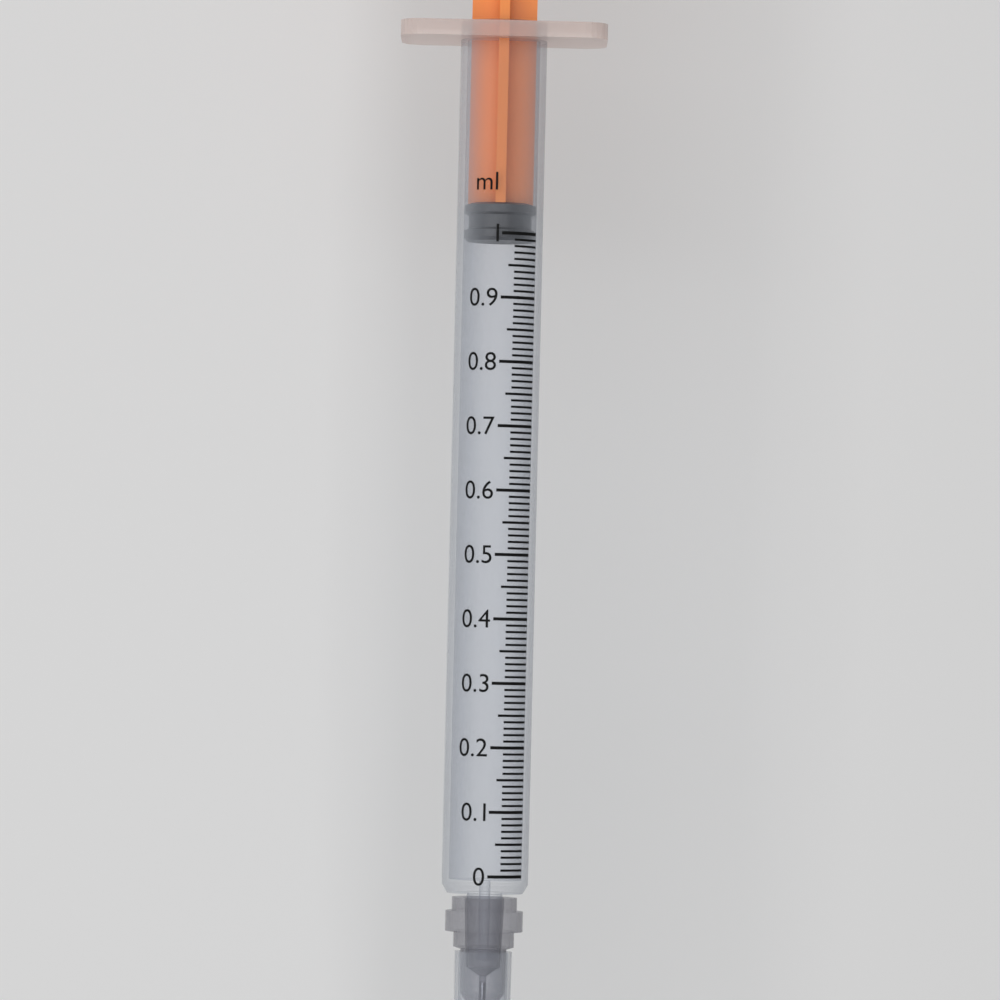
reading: 0.99 ml
